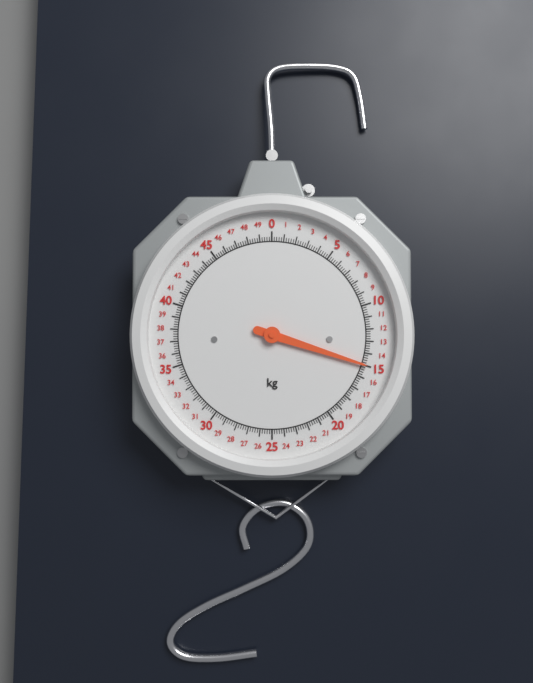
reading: 15.0 kg
